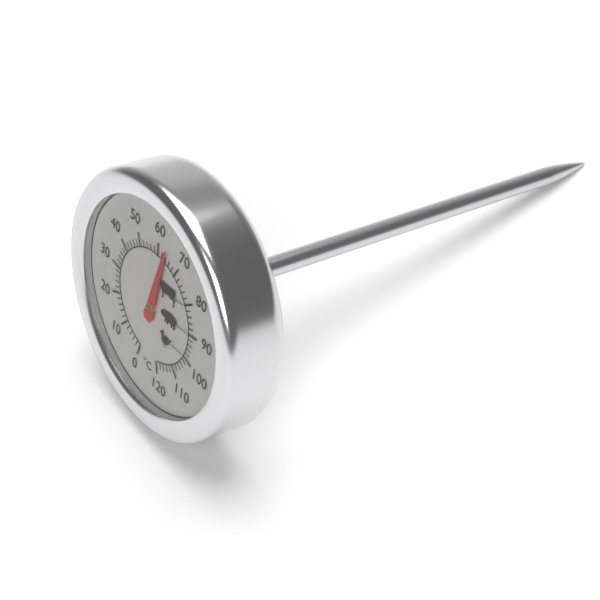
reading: 64 °C
